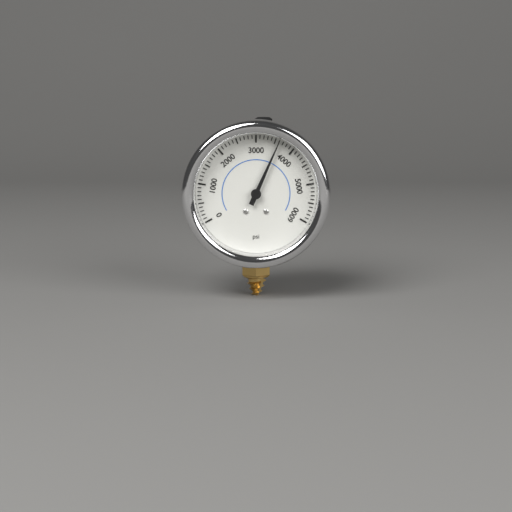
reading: 3600 psi
